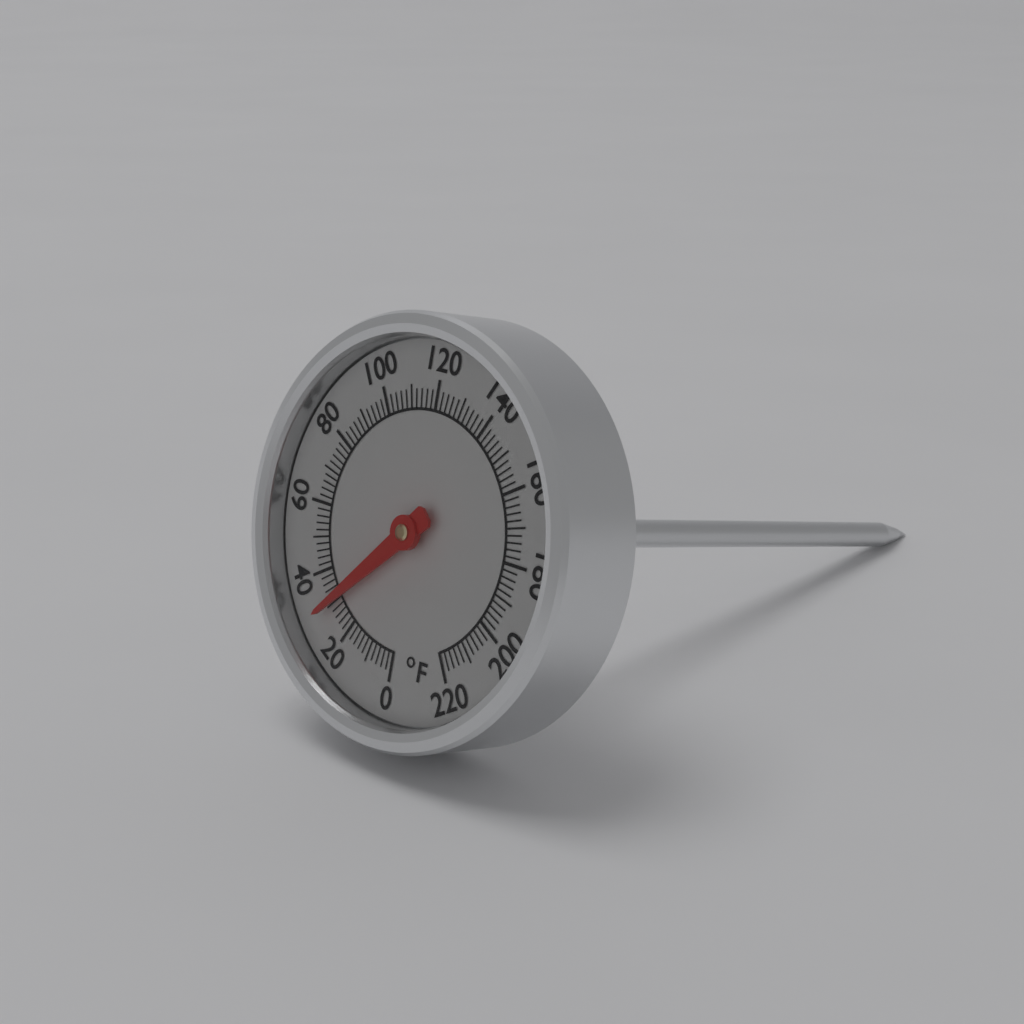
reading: 30 °F
